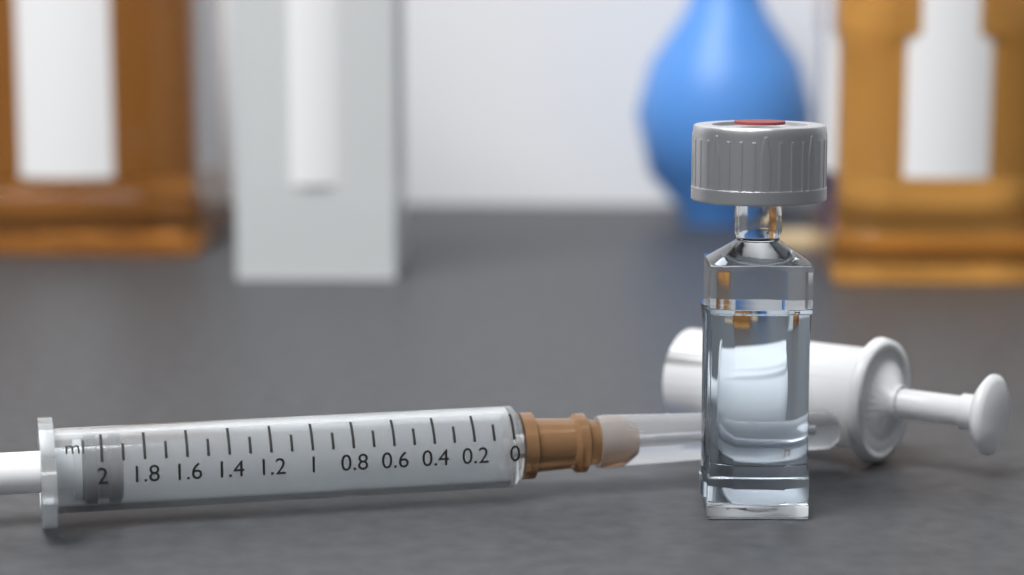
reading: 1.9 ml
